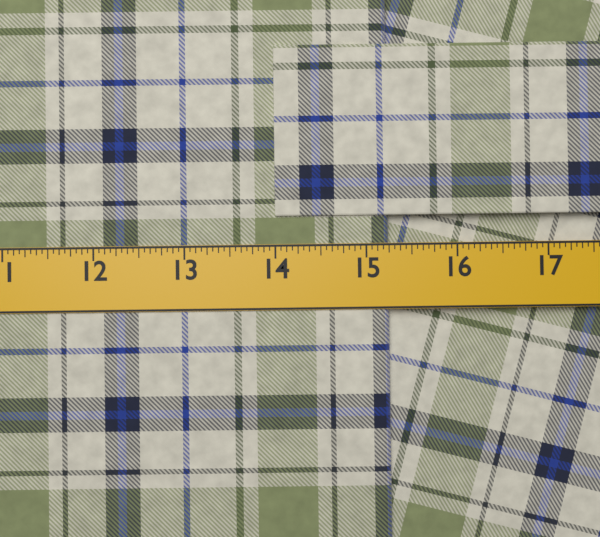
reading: 15.2500 in
